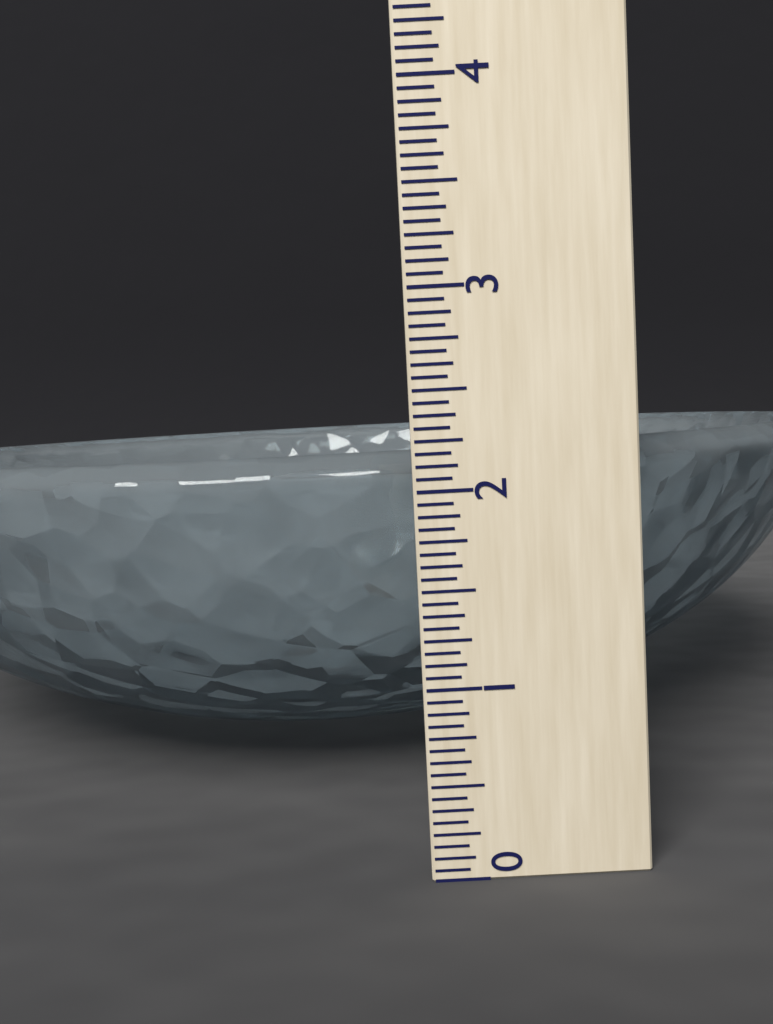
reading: 2.2000 (no unit)
